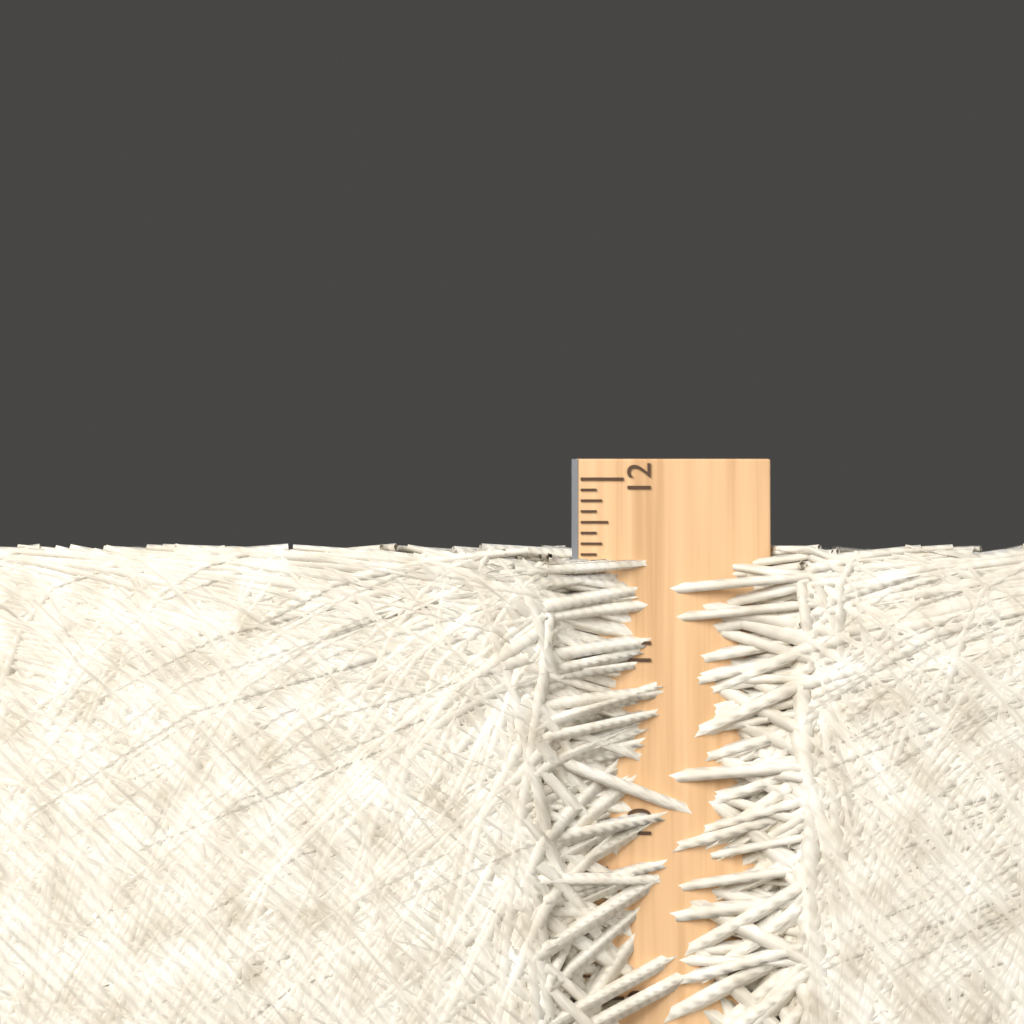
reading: 11.6250 in
